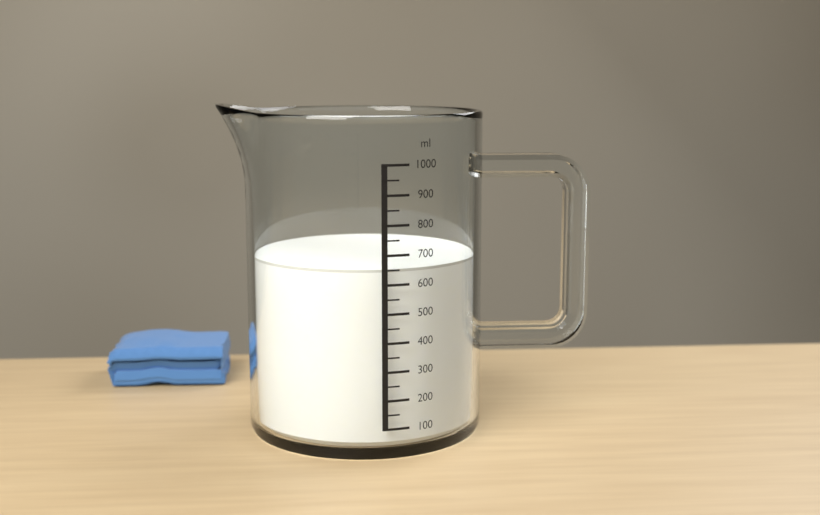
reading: 650 ml
